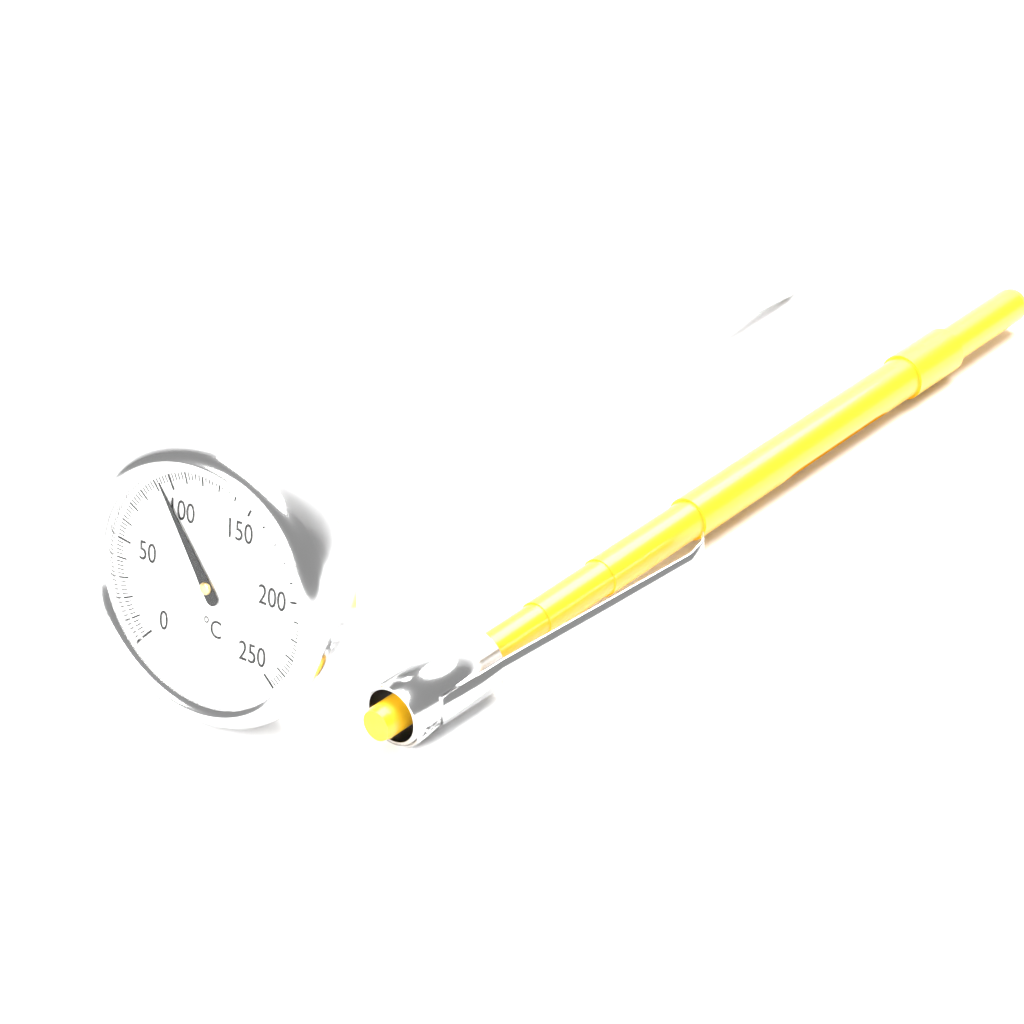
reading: 94 °C
